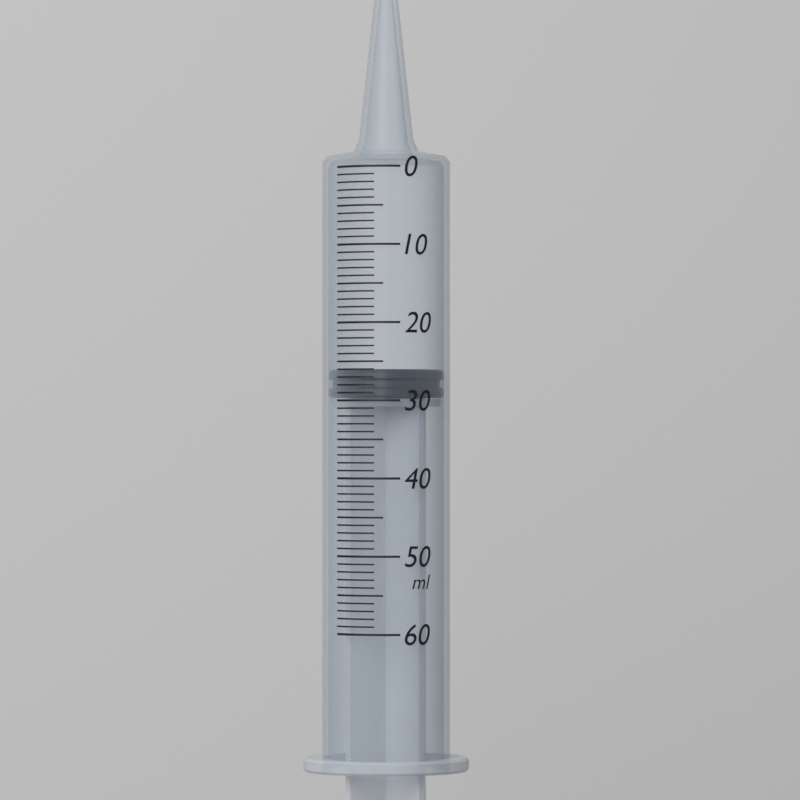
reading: 26 ml
